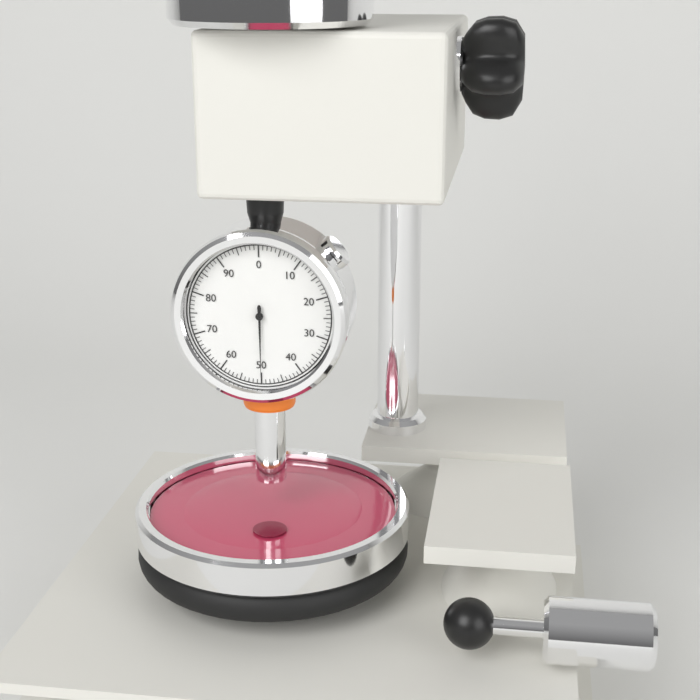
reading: 50 (no unit)
